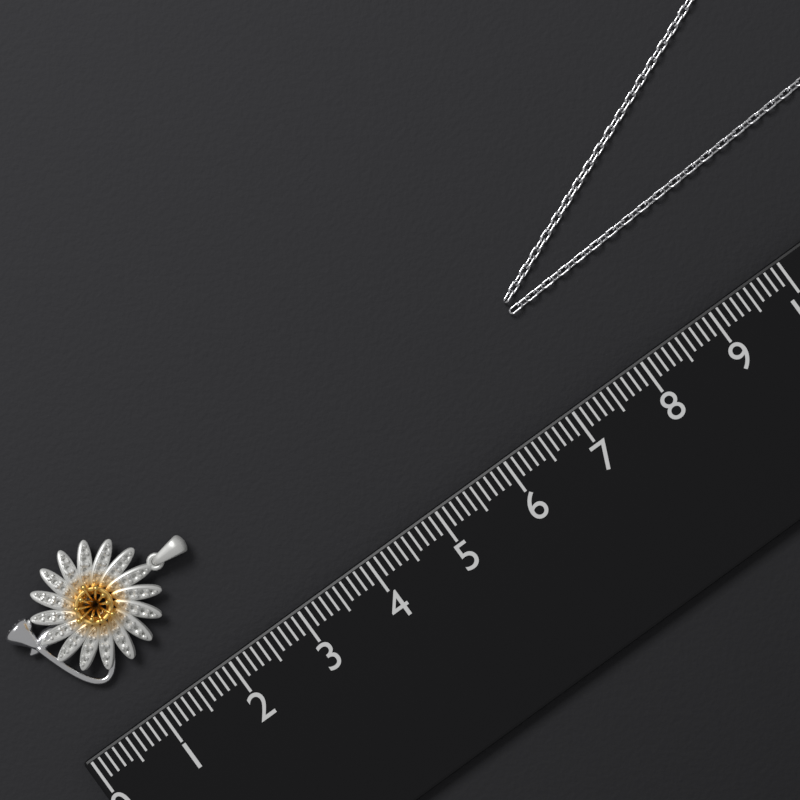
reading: 2.4 (no unit)
